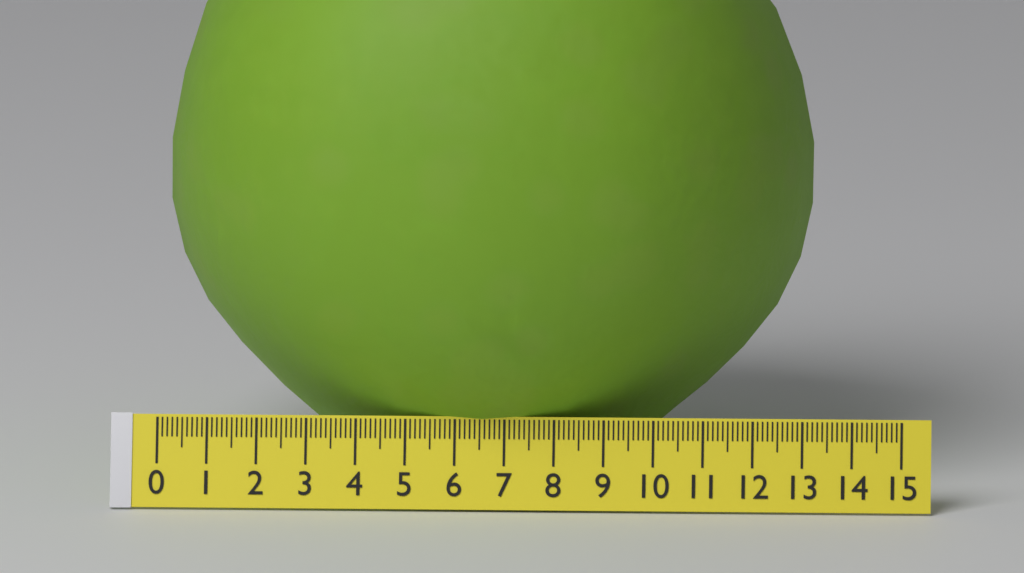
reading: 13.1 (no unit)
